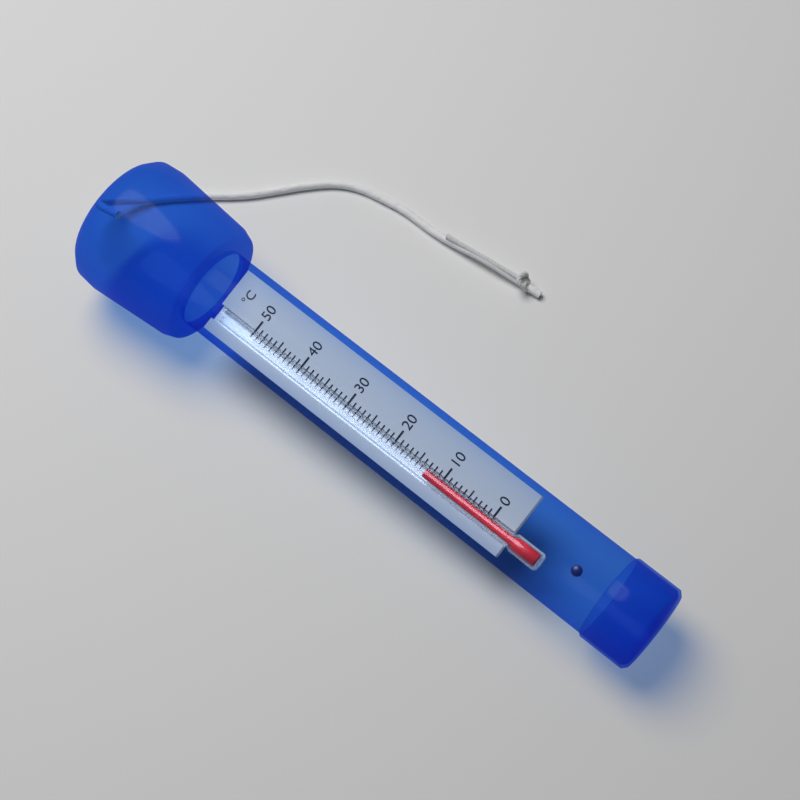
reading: 13 °C
